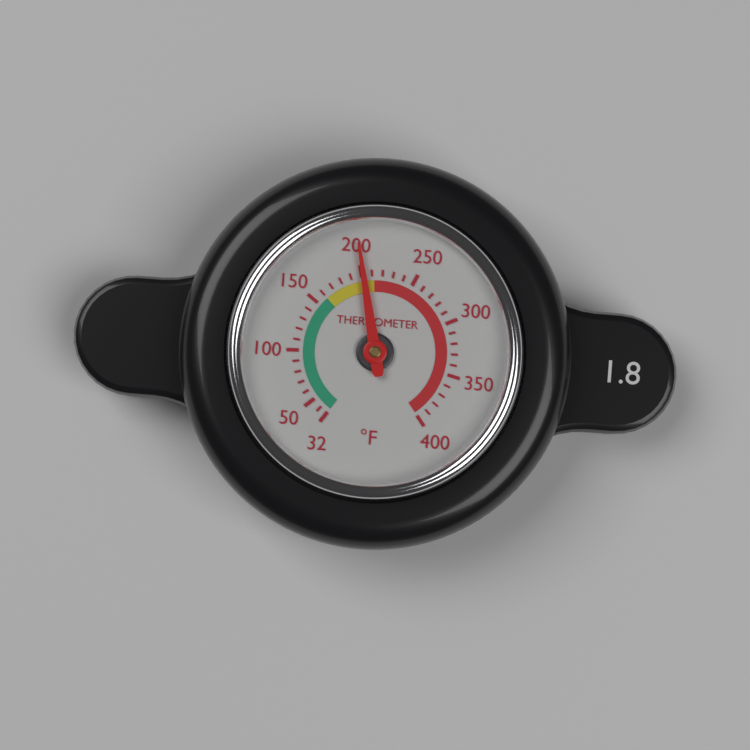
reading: 202 °F
